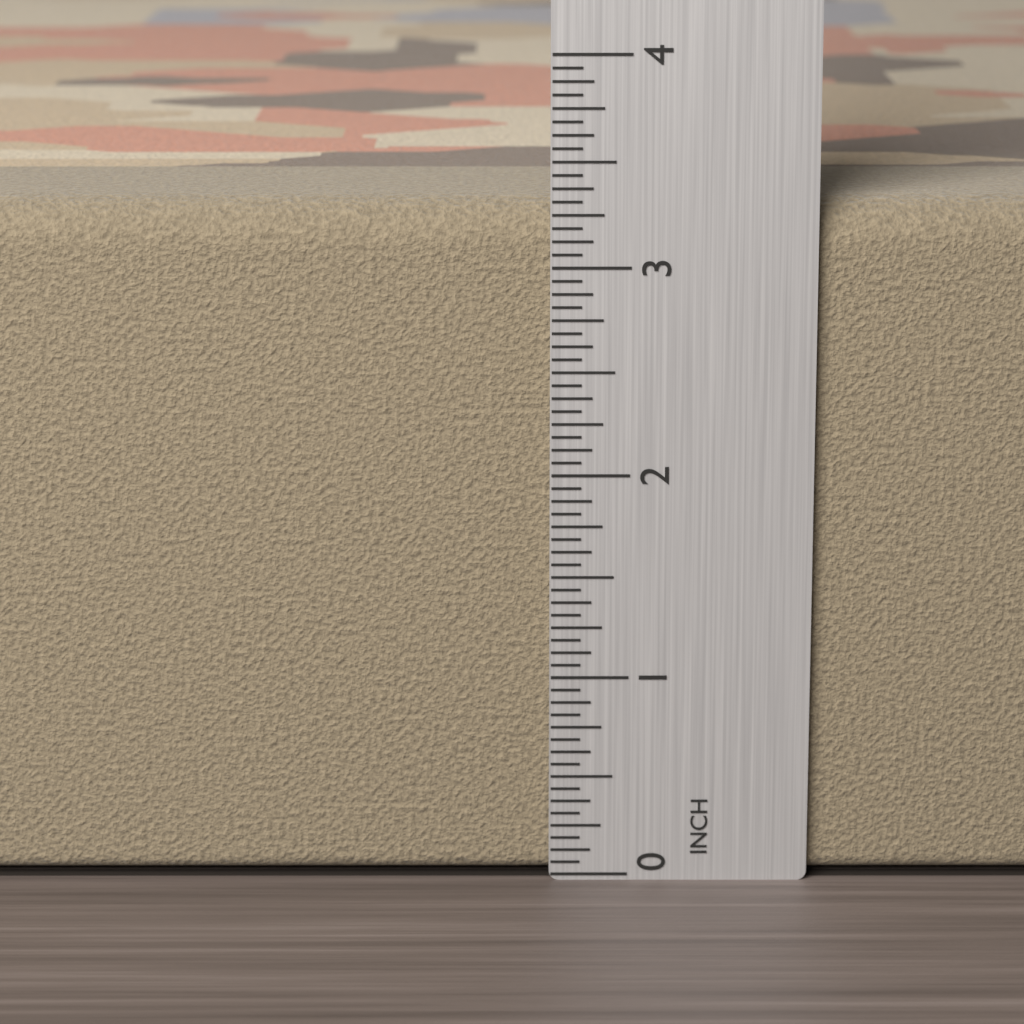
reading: 3.3125 in
